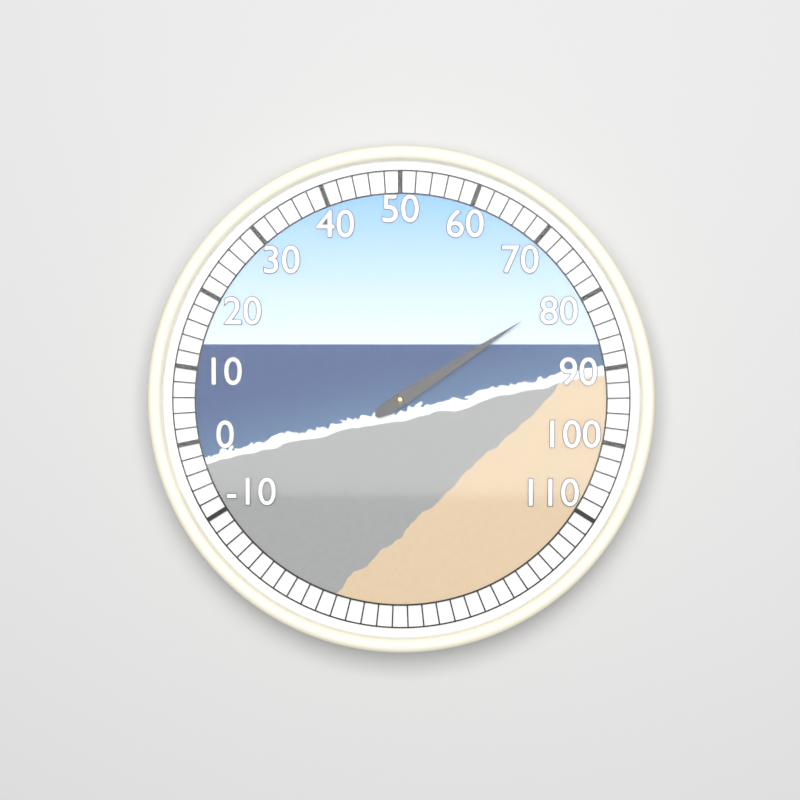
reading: 78 (no unit)
